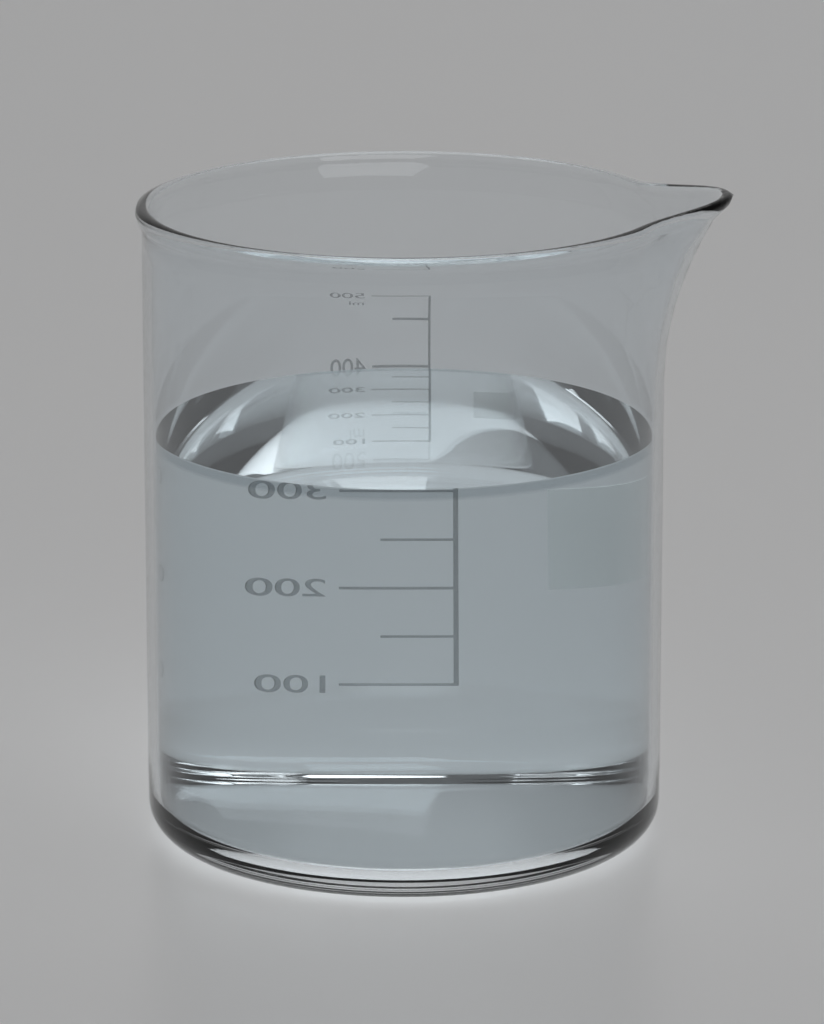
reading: 400 ml
